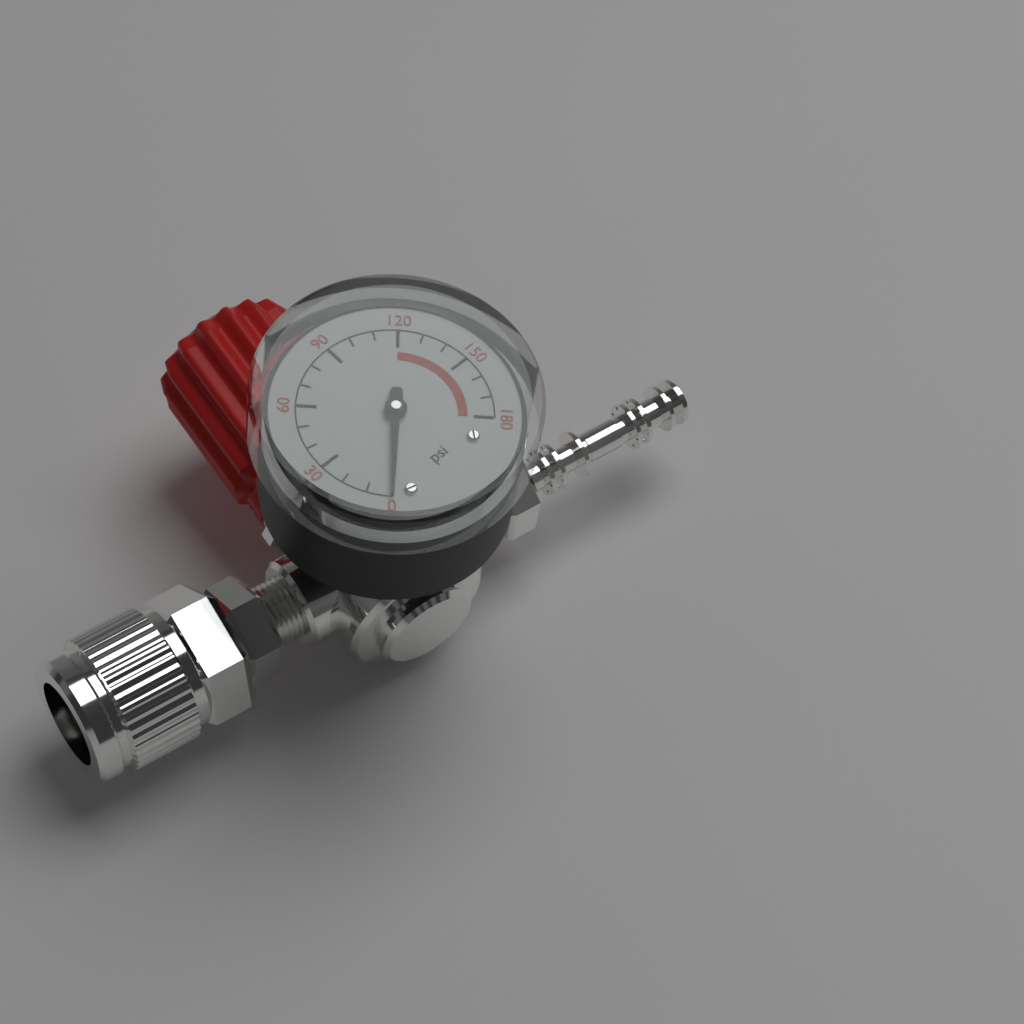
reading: 0 psi
